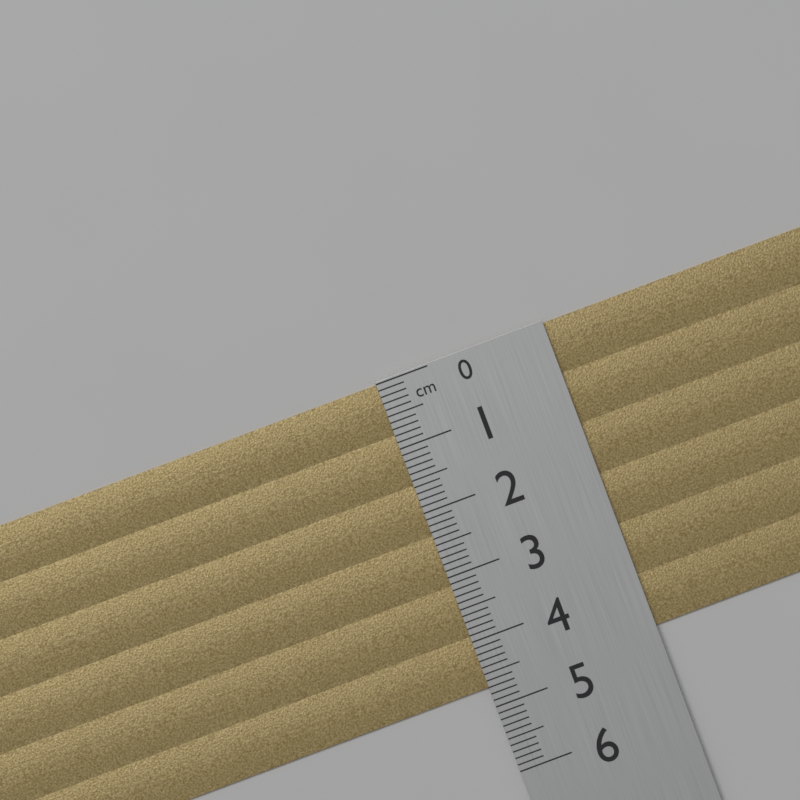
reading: 4.7 cm
